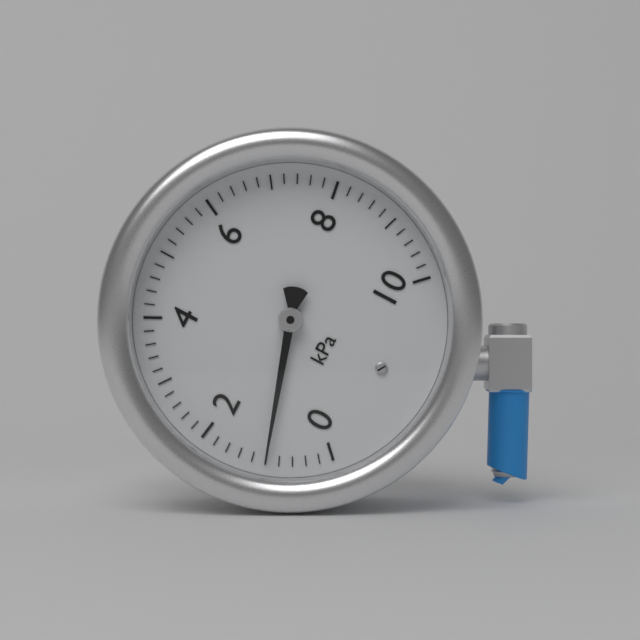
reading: 1.0 kPa
